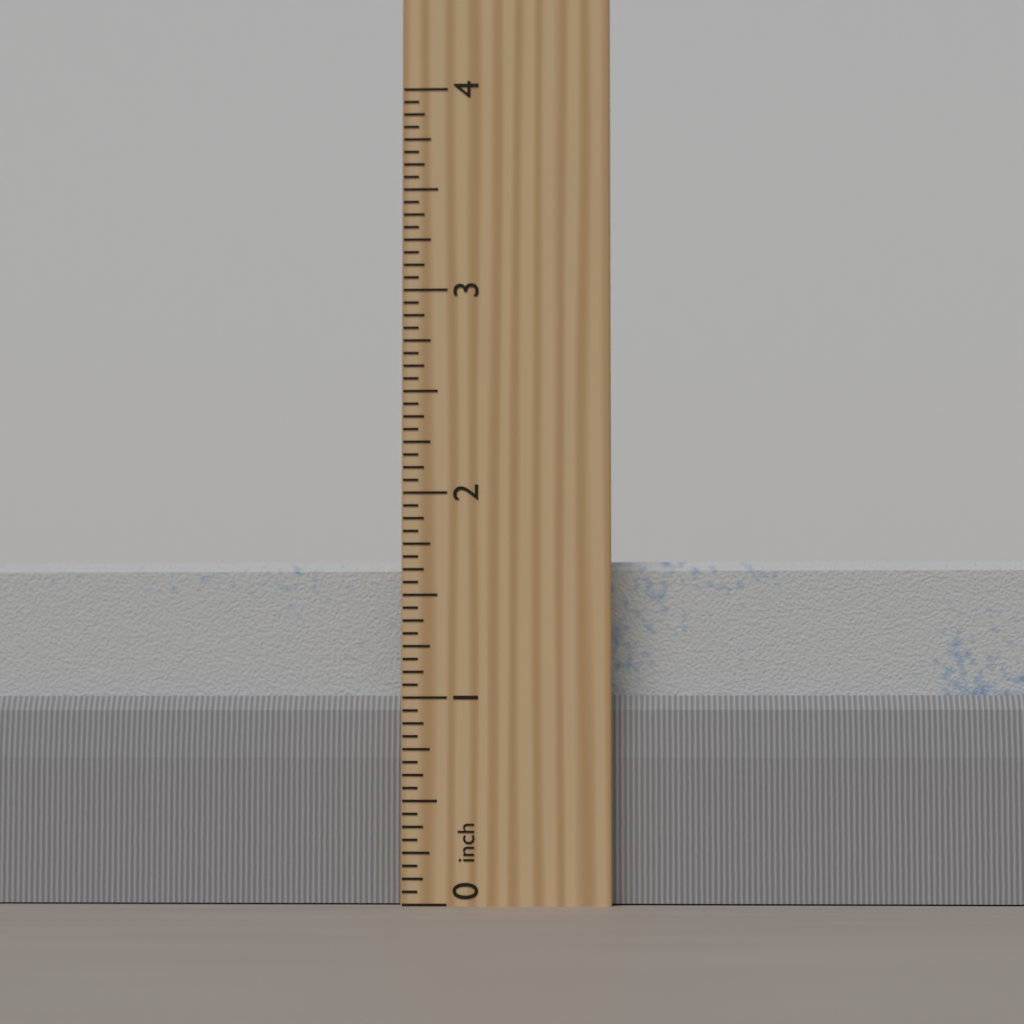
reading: 1.6875 inch
